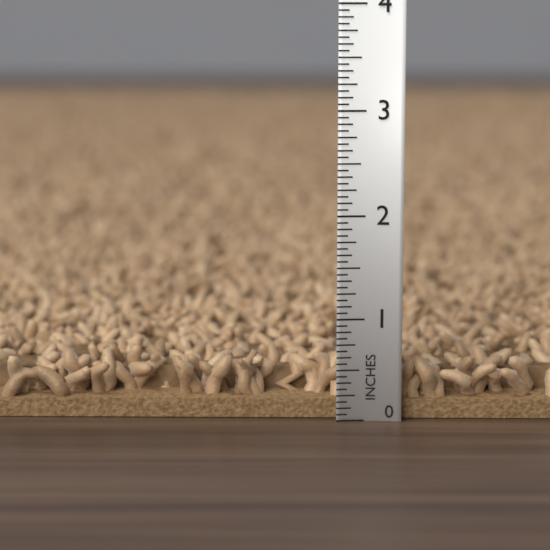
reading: 0.6250 in
